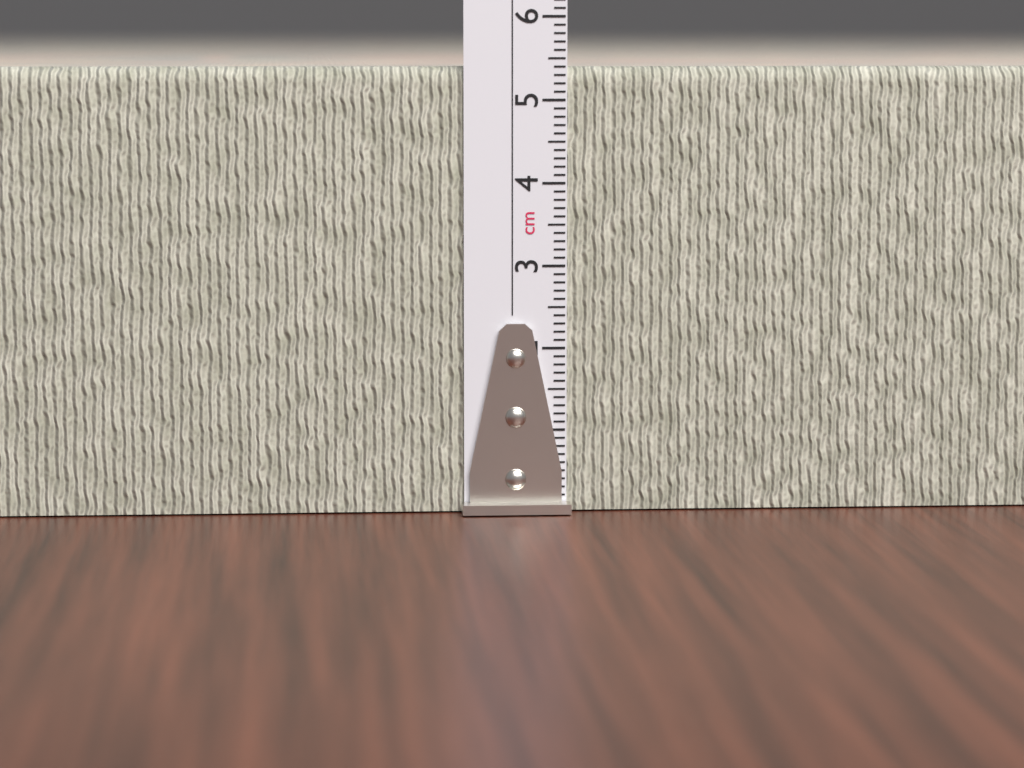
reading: 5.4 cm
